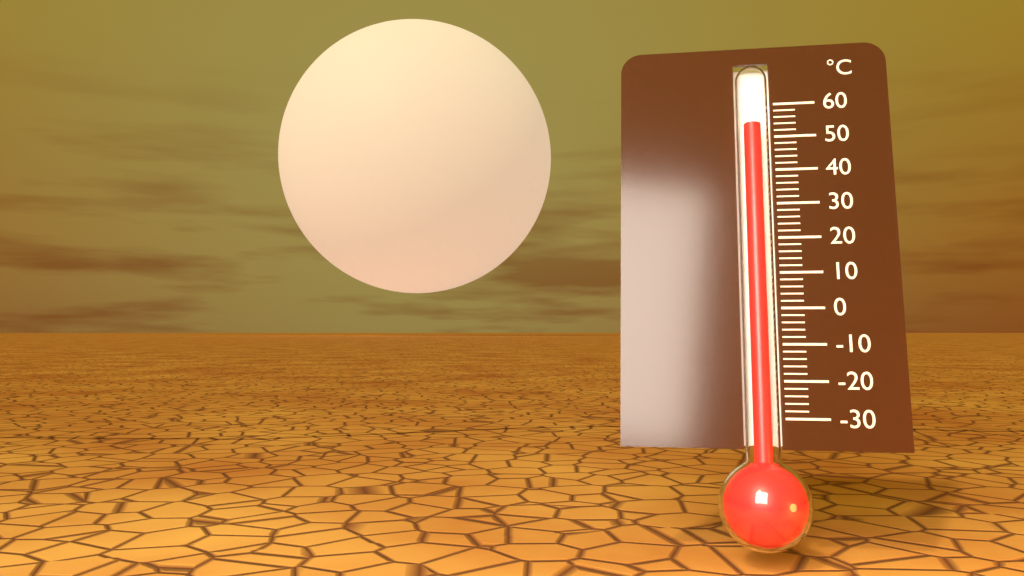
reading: 54 °C
